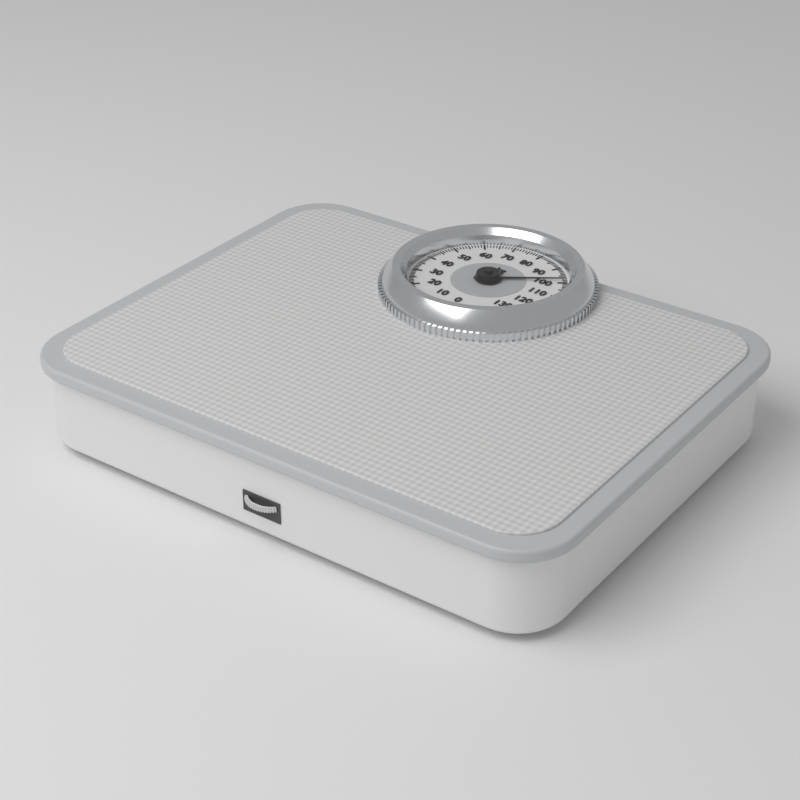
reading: 98 kg
